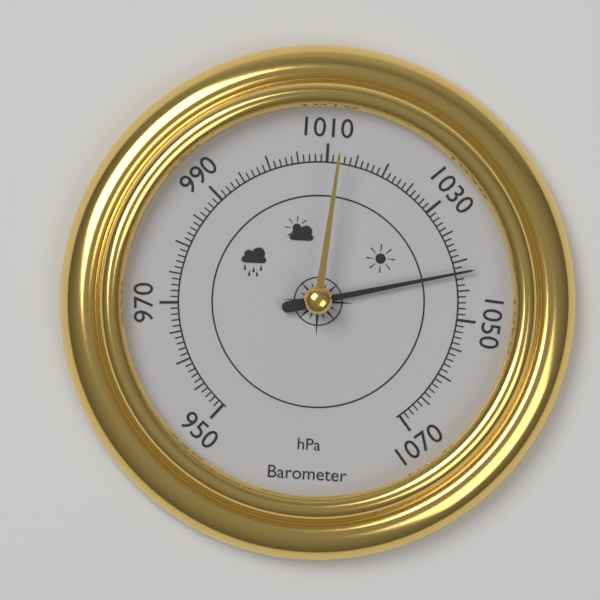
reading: 1042 hPa
